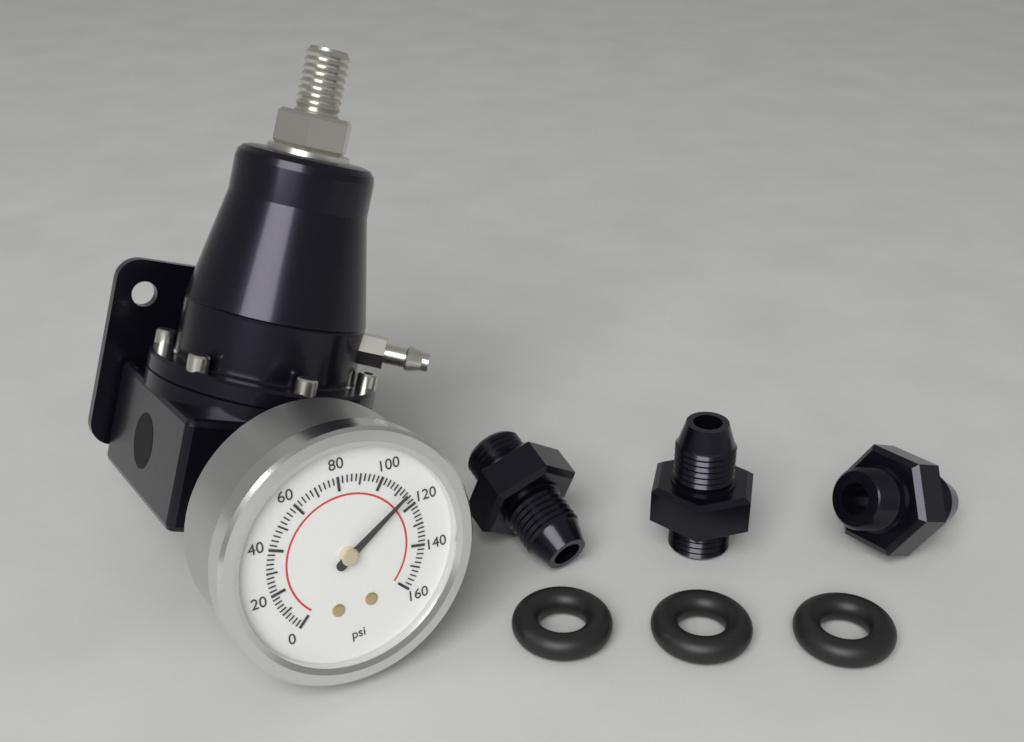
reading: 114 psi
